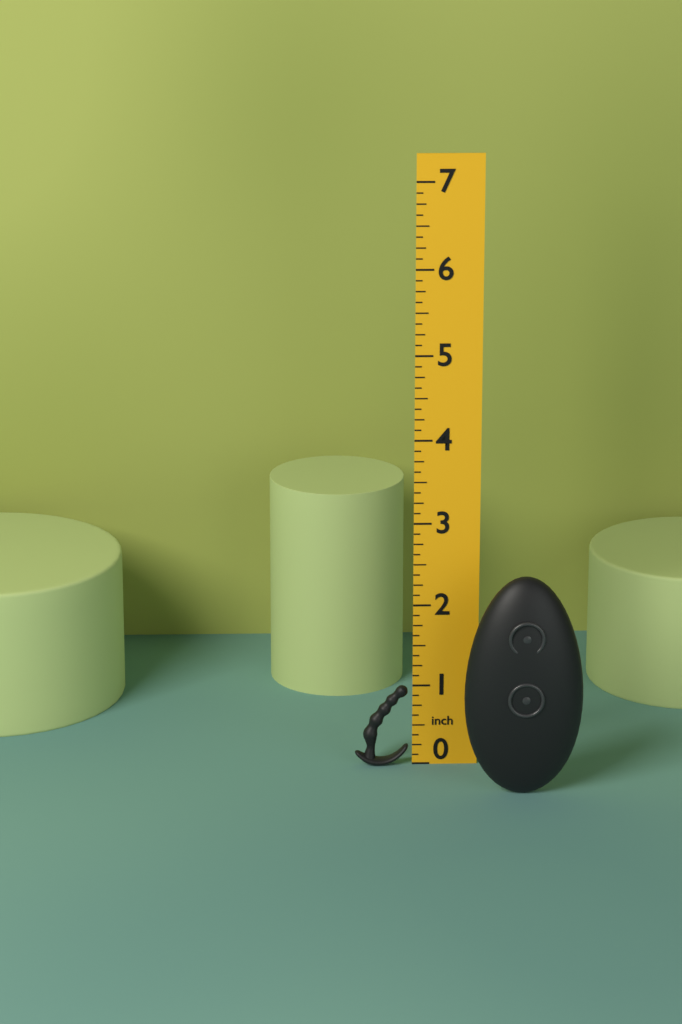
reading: 1.000 in
